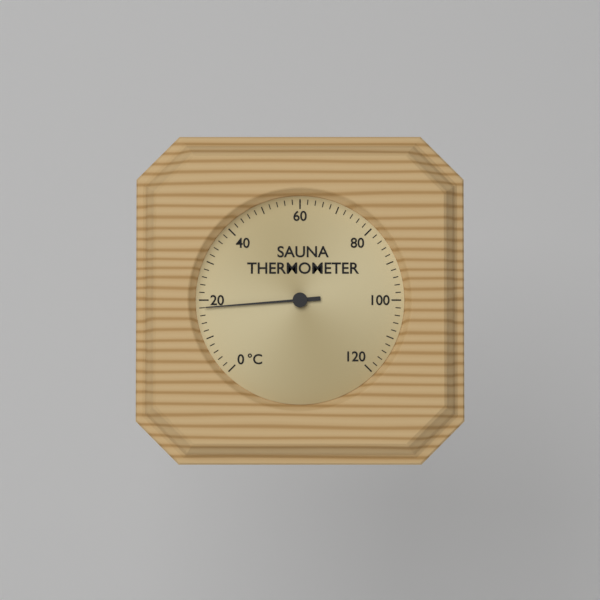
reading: 18 °C
